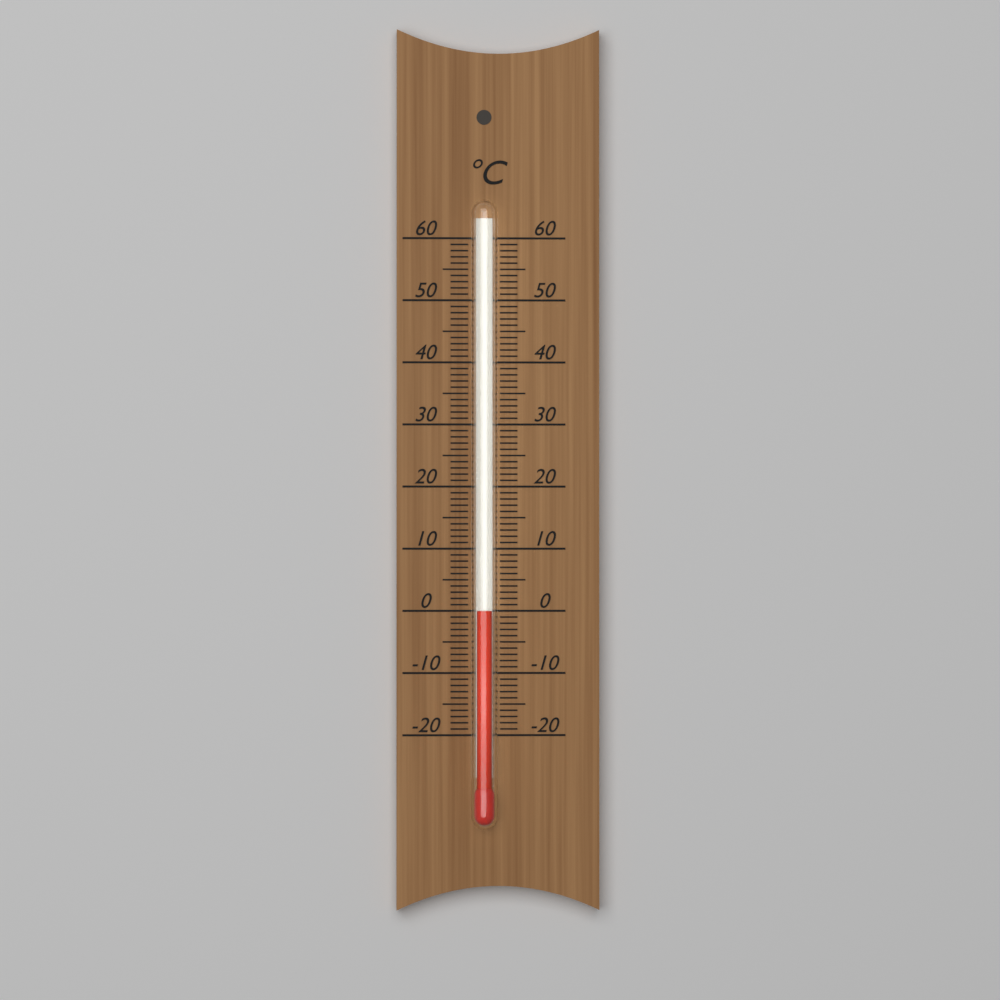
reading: 0 °C
